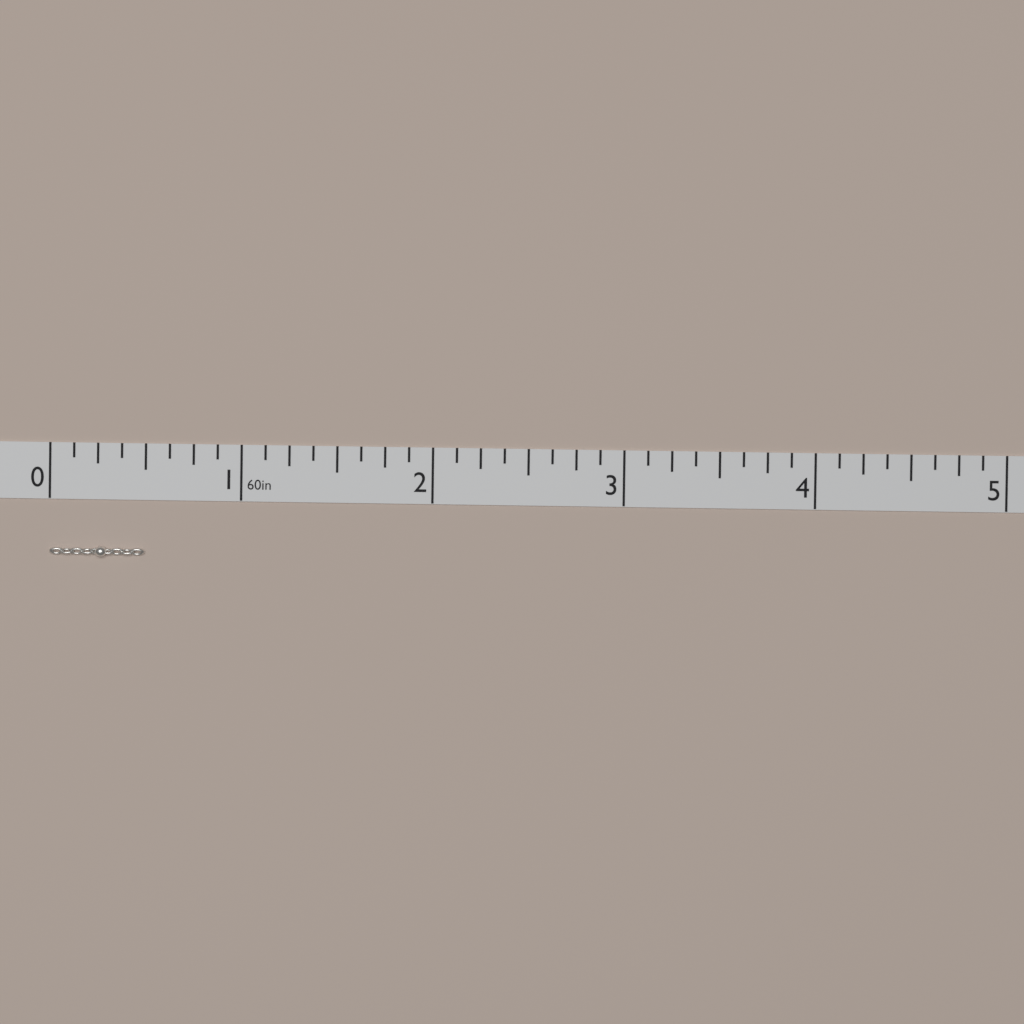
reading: 0.500 in
